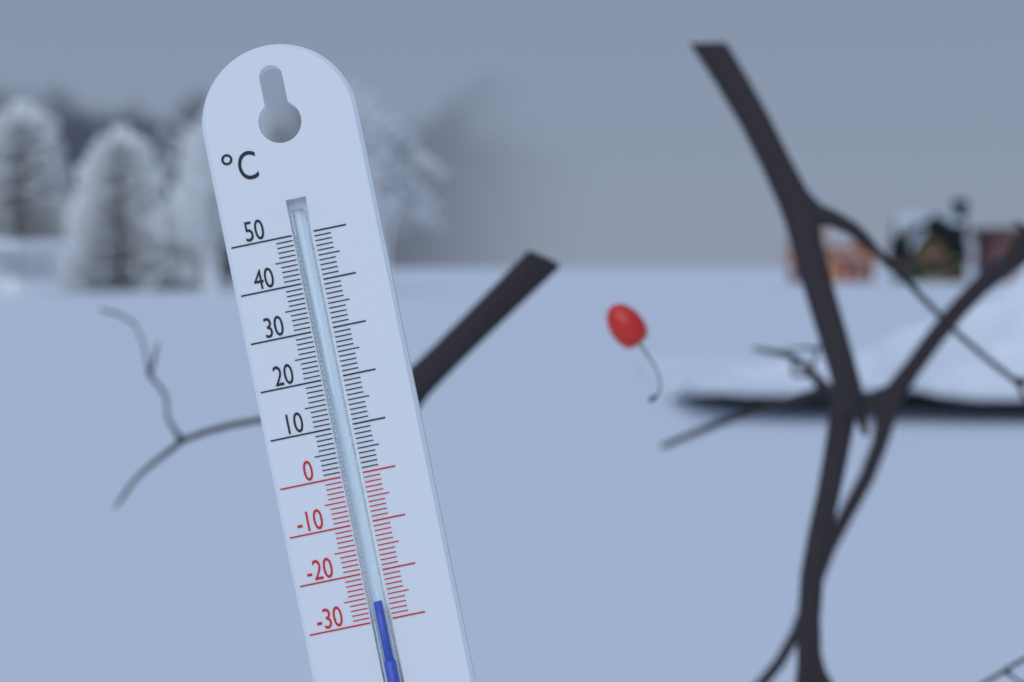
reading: -26 °C
